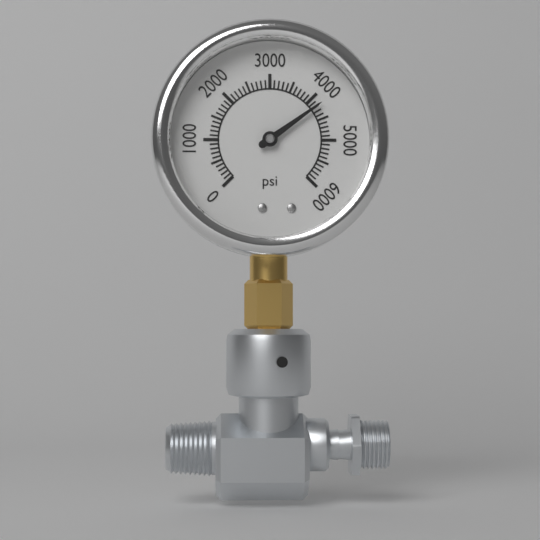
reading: 4200 psi
